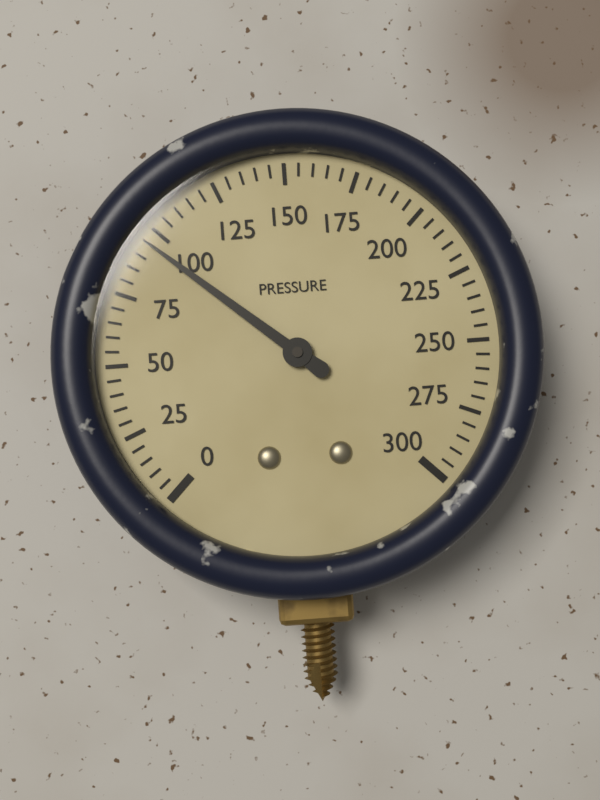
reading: 95 (no unit)
